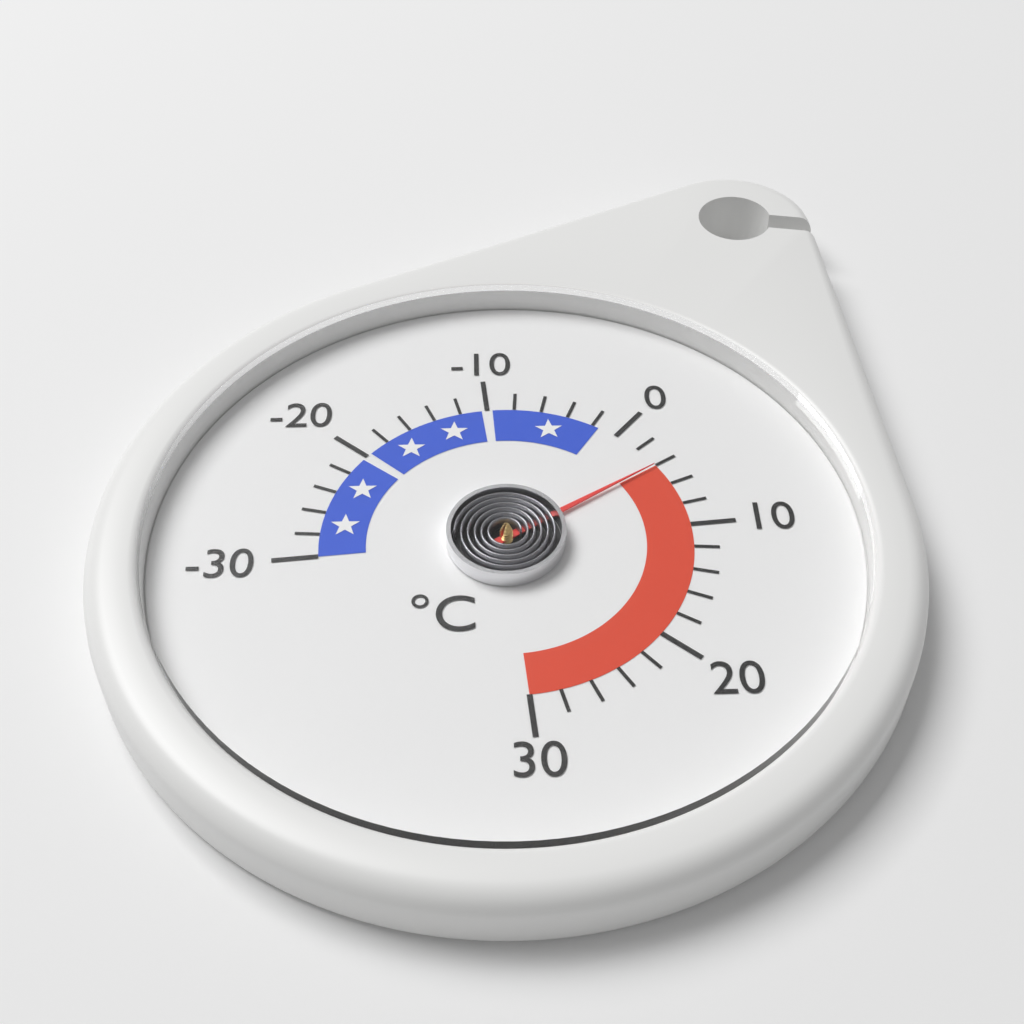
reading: 4 °C
